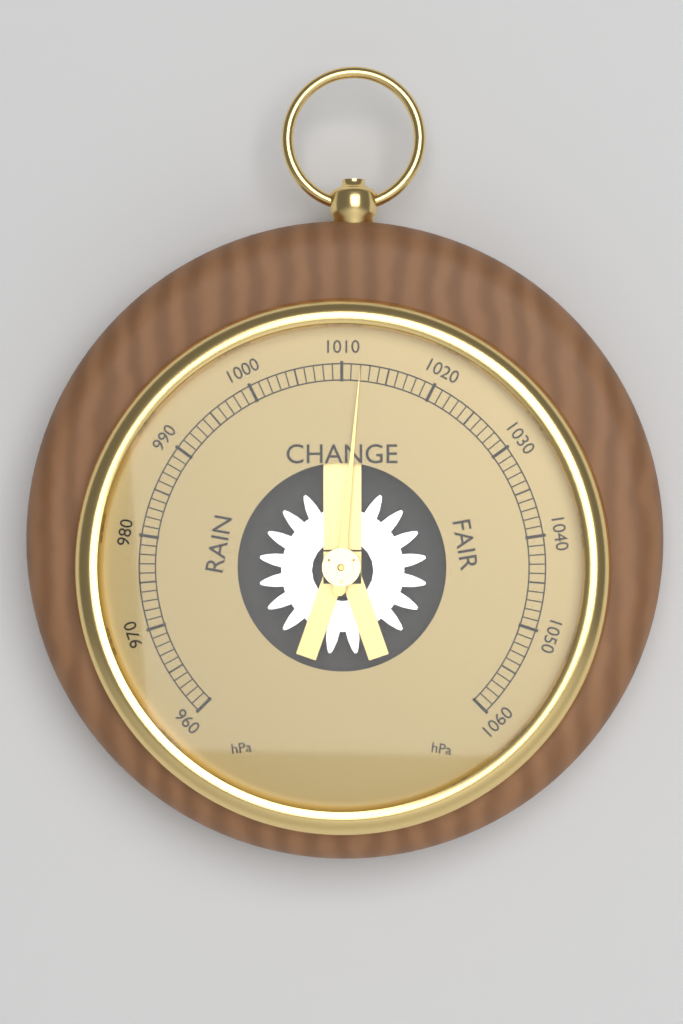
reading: 1012 hPa
